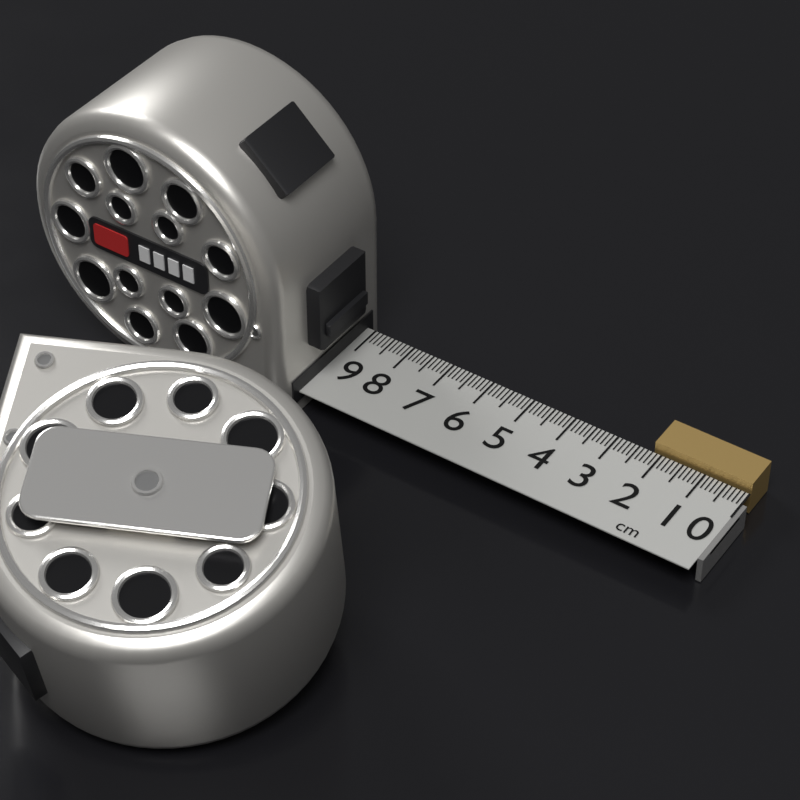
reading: 2.2 cm
